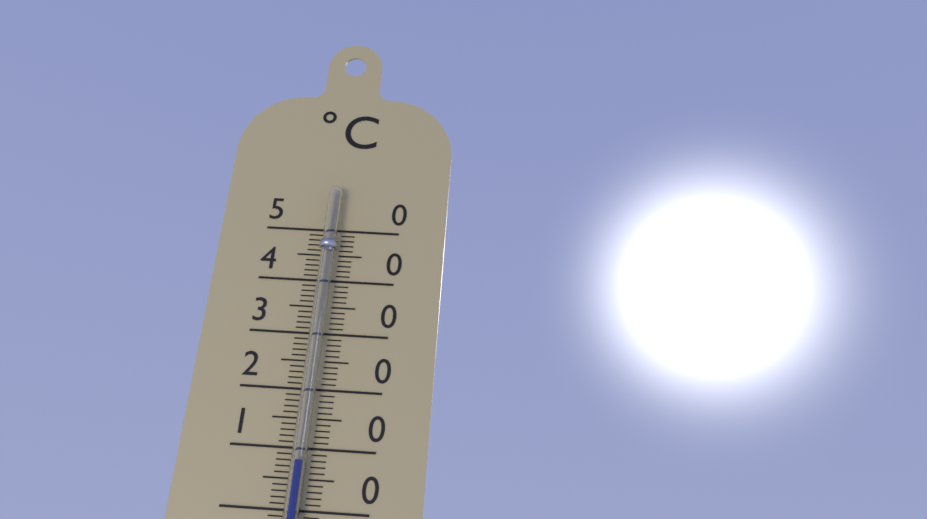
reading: 8 °C
